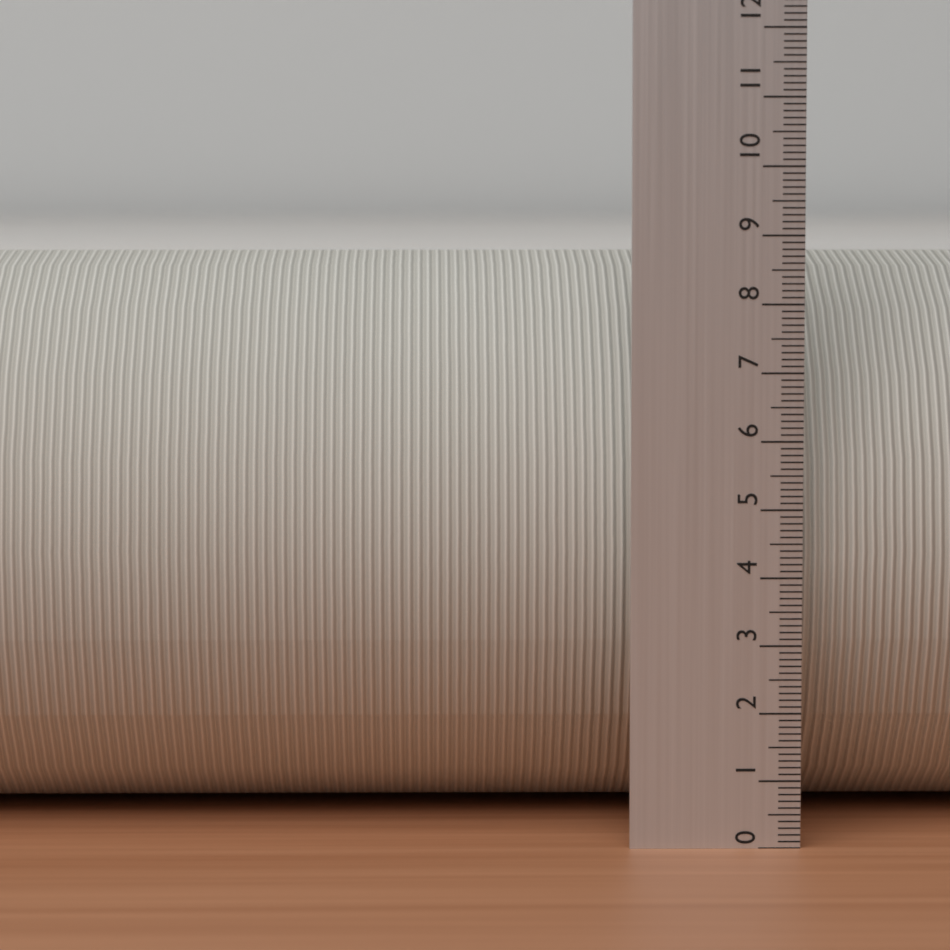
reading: 8.7 (no unit)
